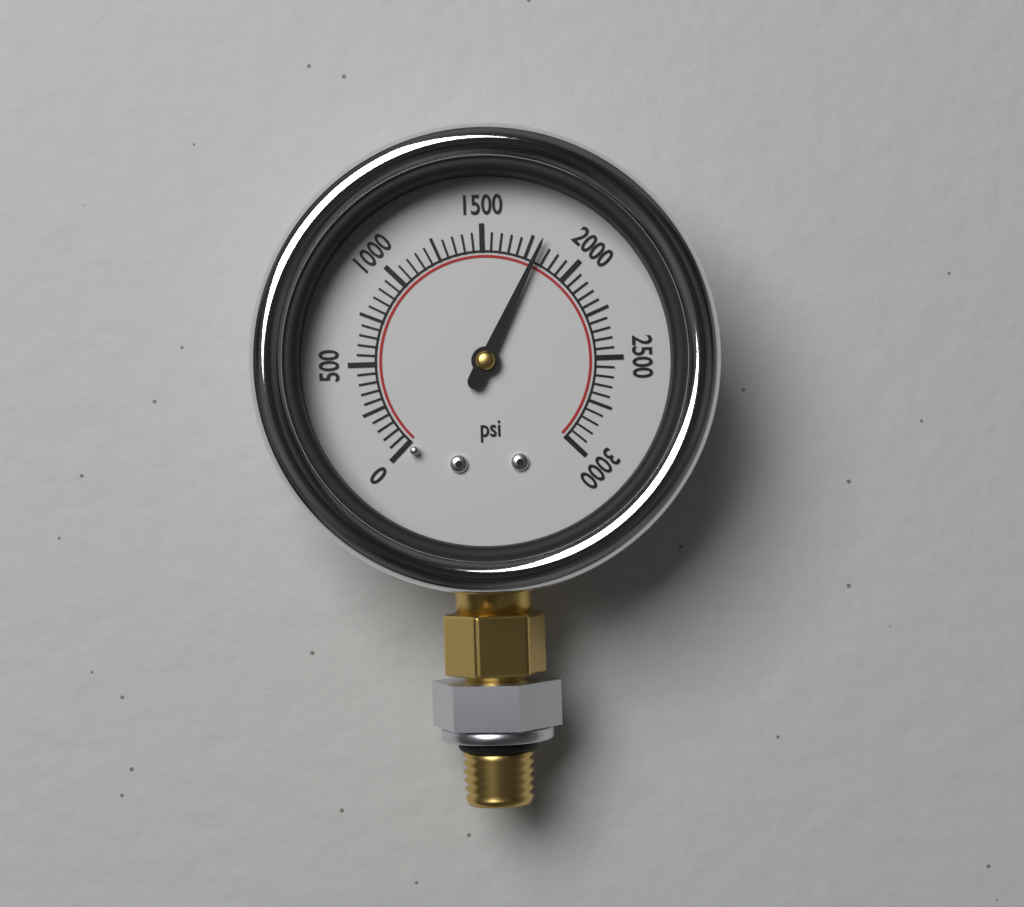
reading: 1800 psi
